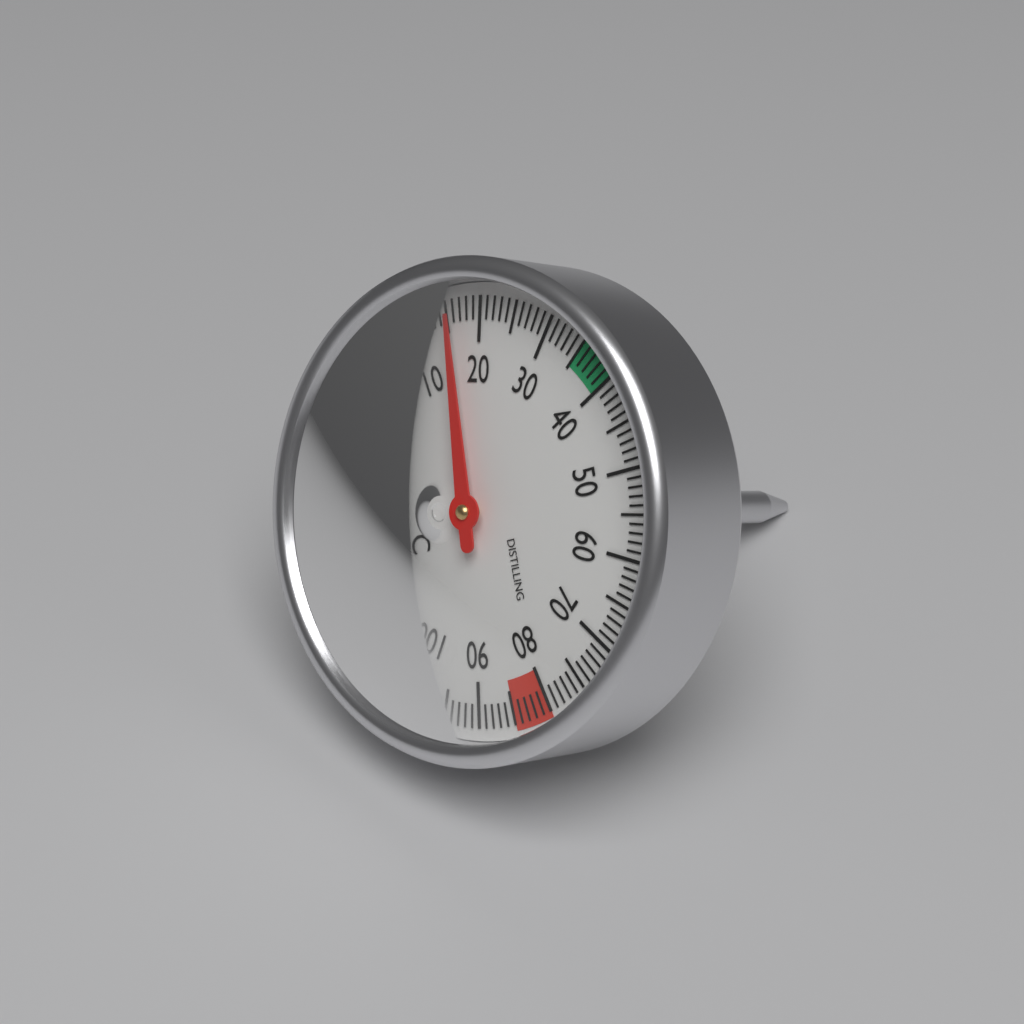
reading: 16 °C
